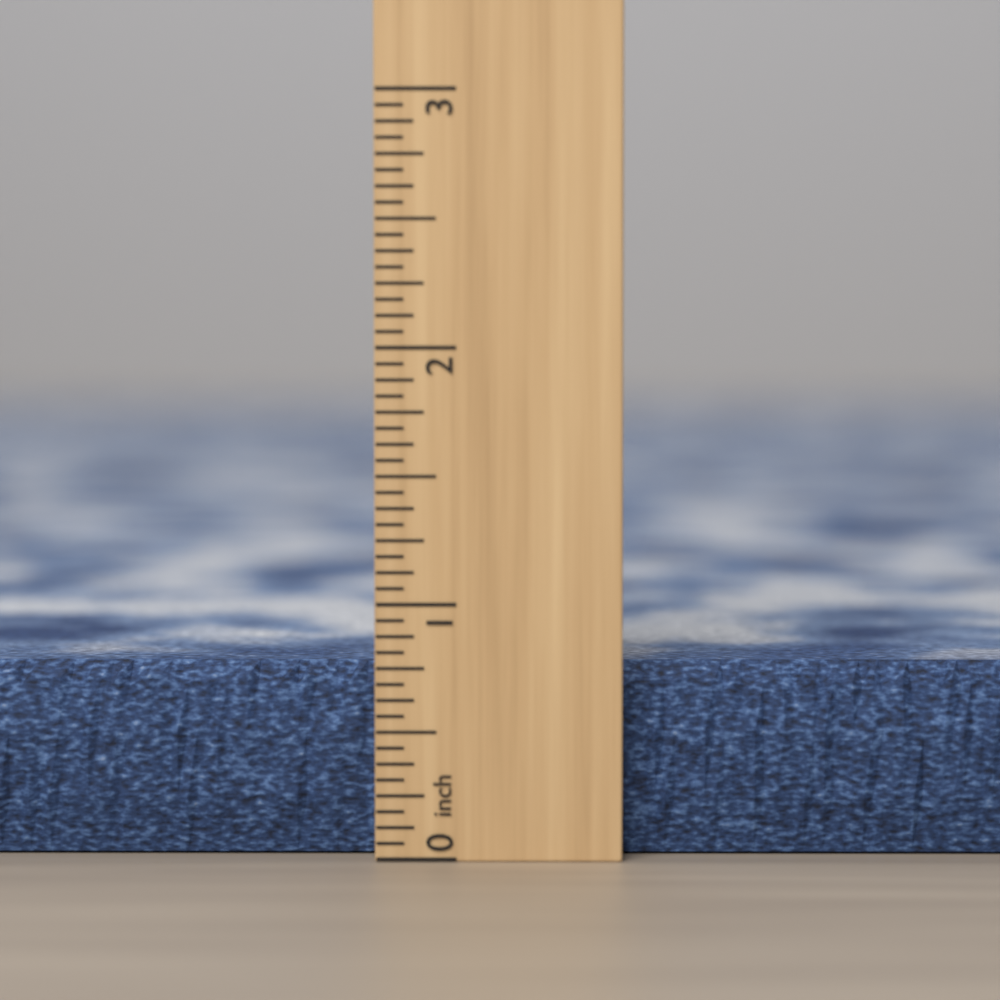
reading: 0.7500 inch
